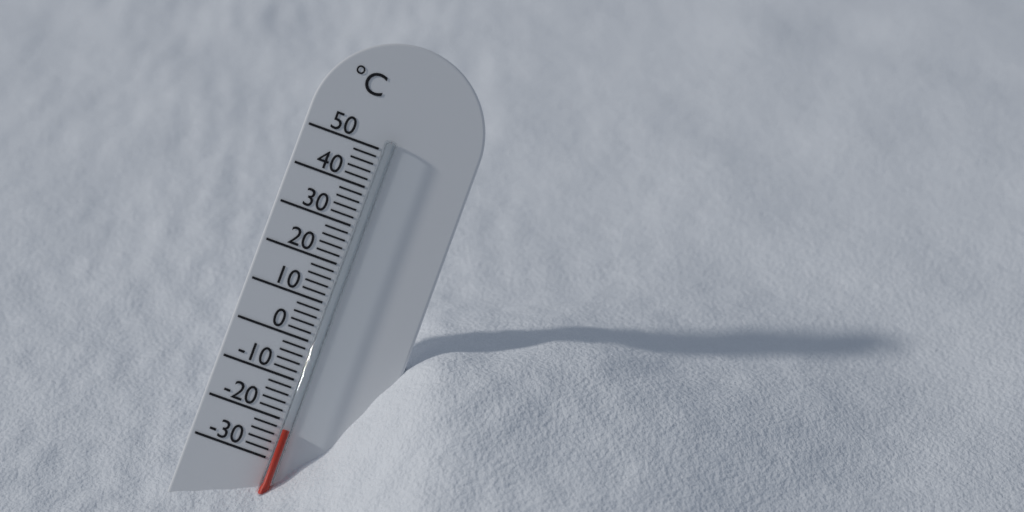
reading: -22 °C
